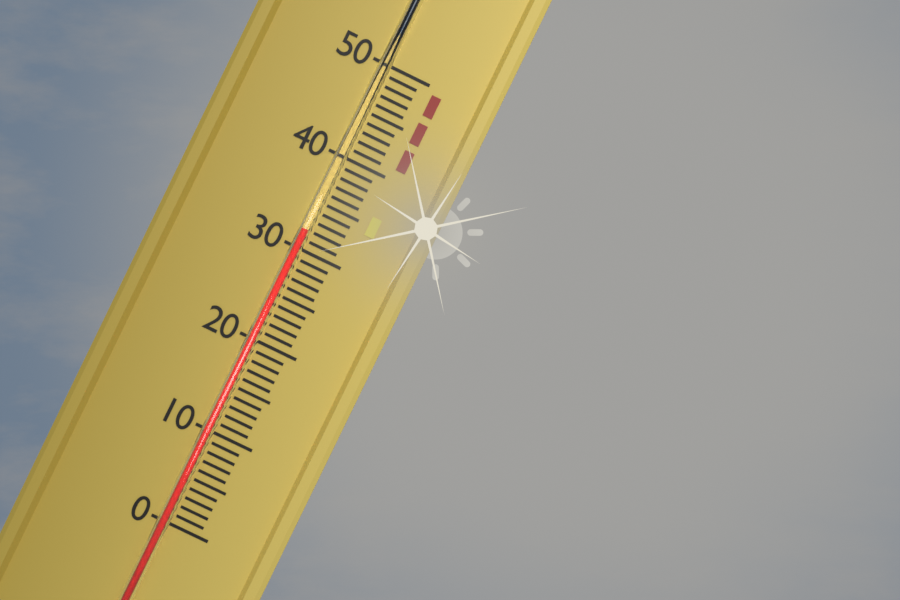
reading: 32 (no unit)
